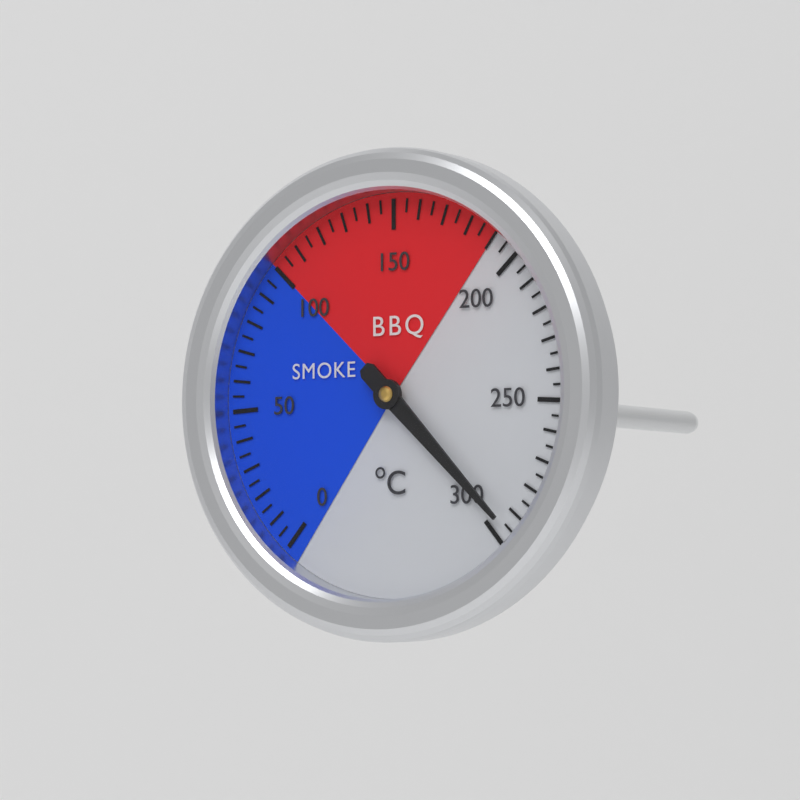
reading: 295 °C
